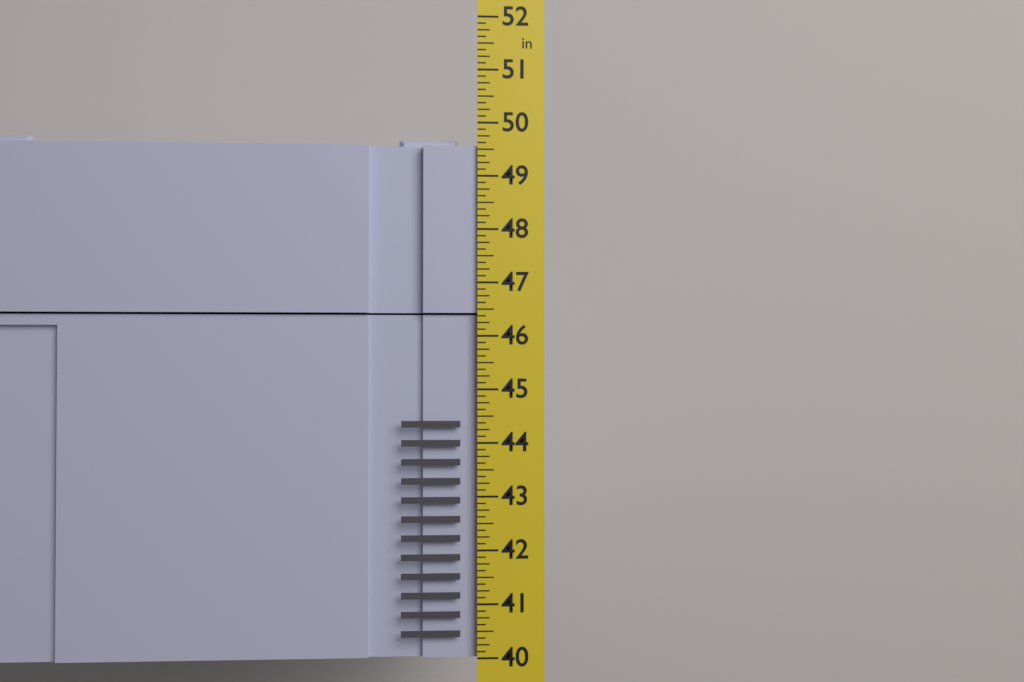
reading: 49.750 in
